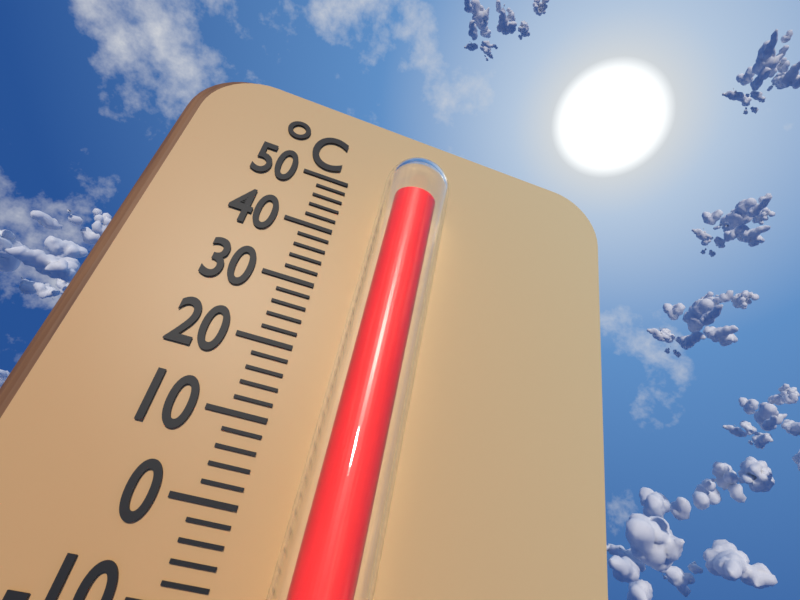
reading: 46 °C
